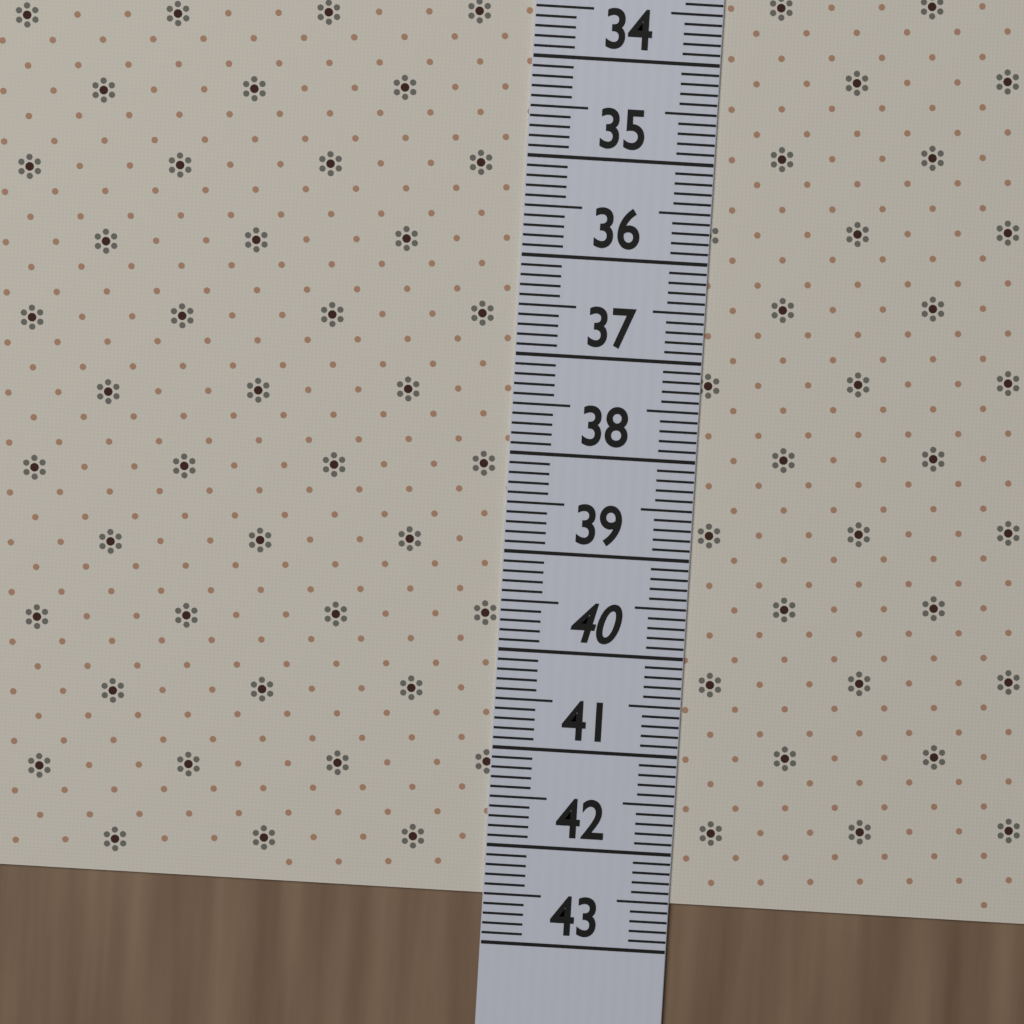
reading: 42.5 (no unit)
